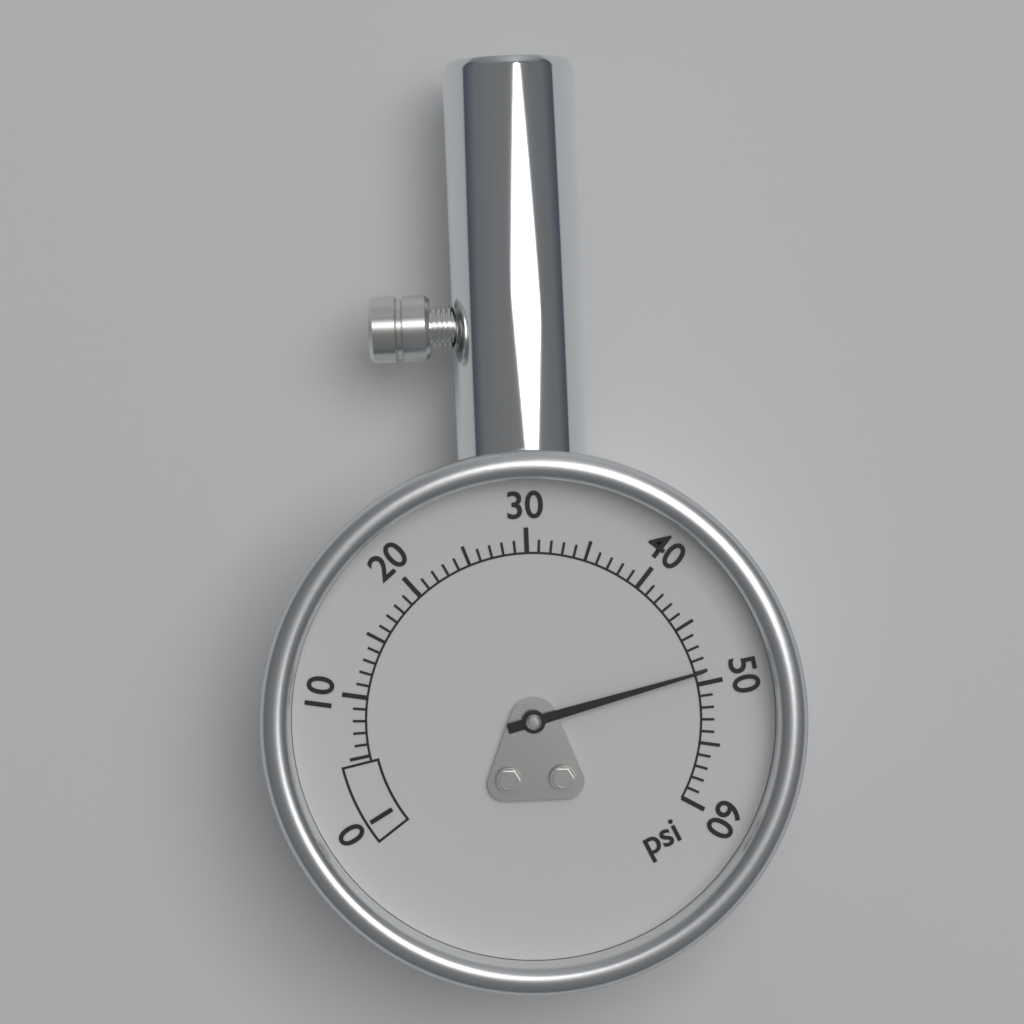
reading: 49 psi
